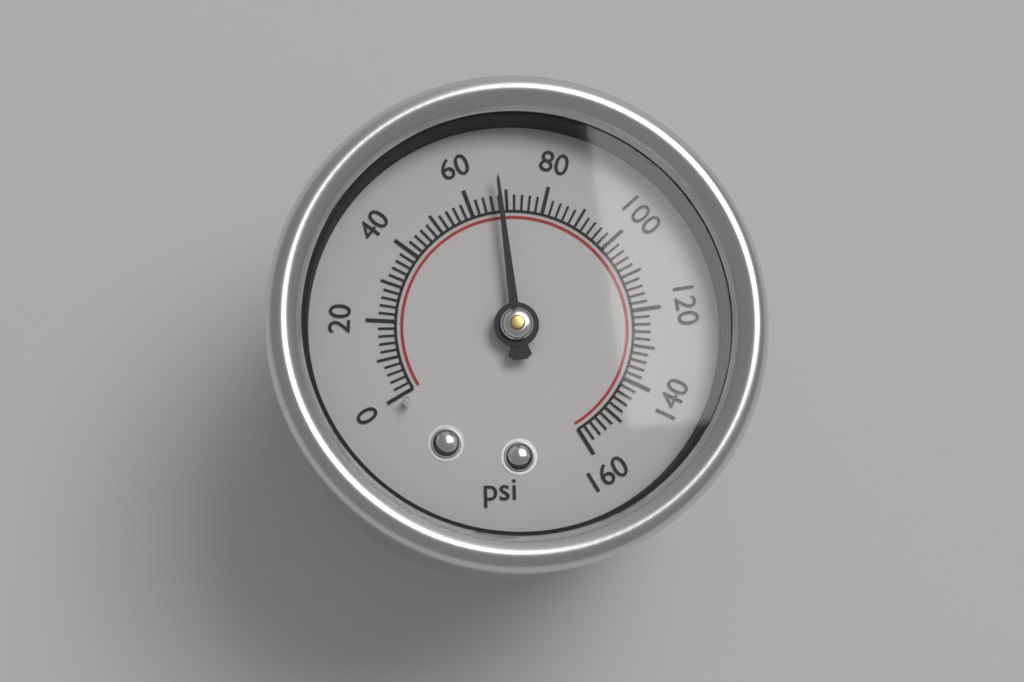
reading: 68 psi
